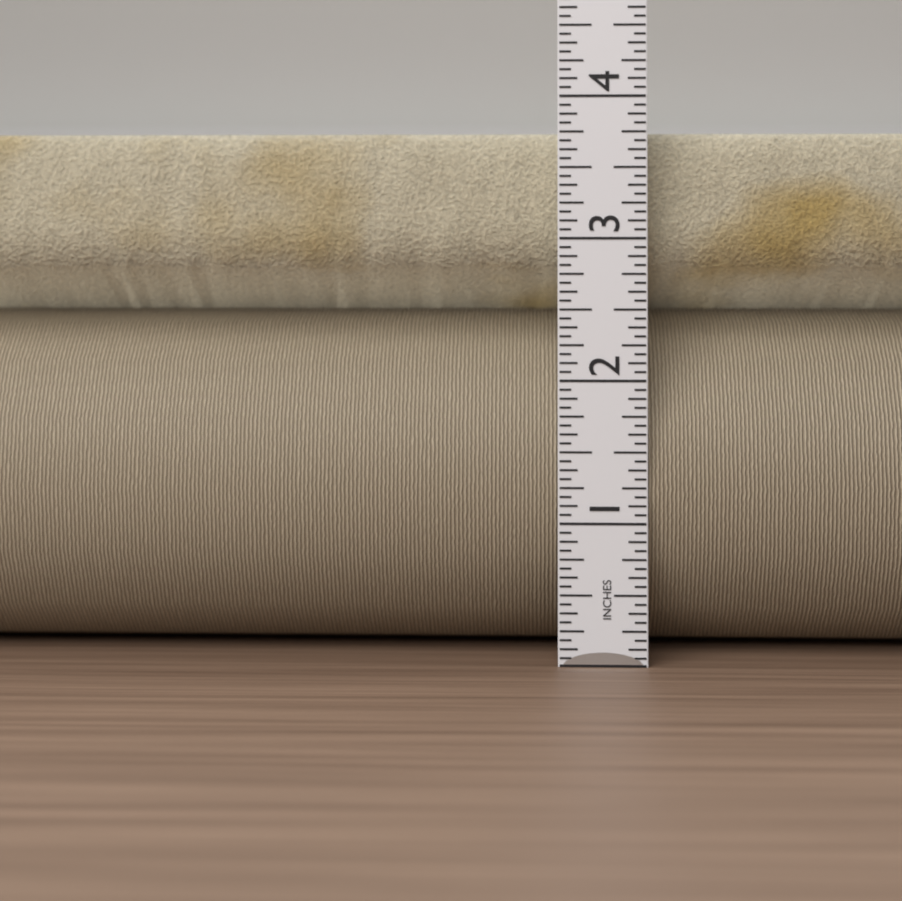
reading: 3.7500 in
